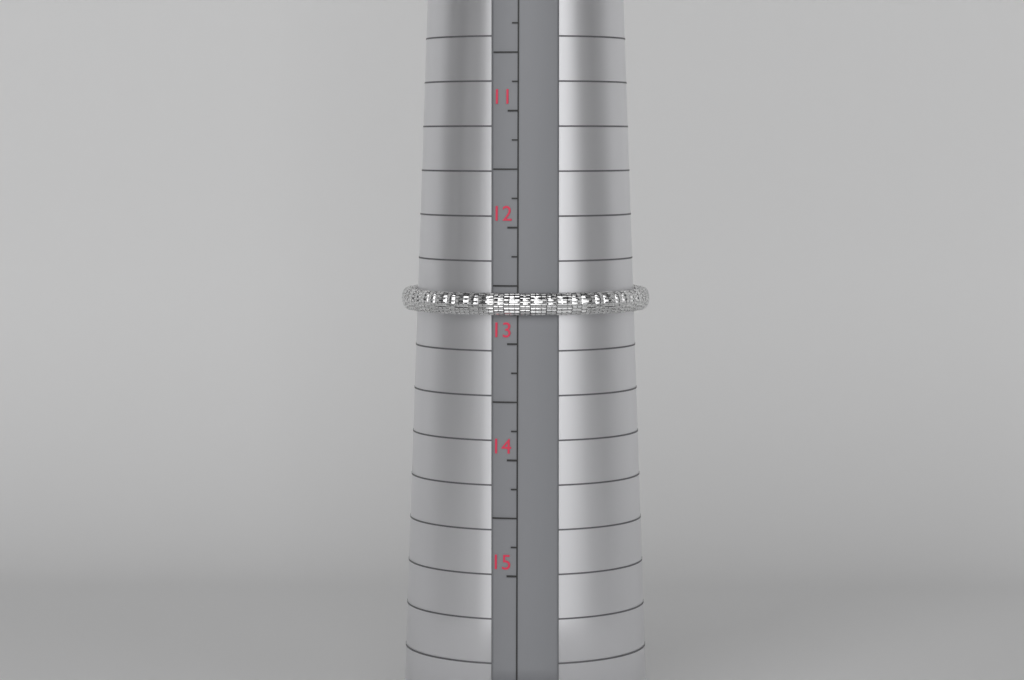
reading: 12.75 (no unit)
